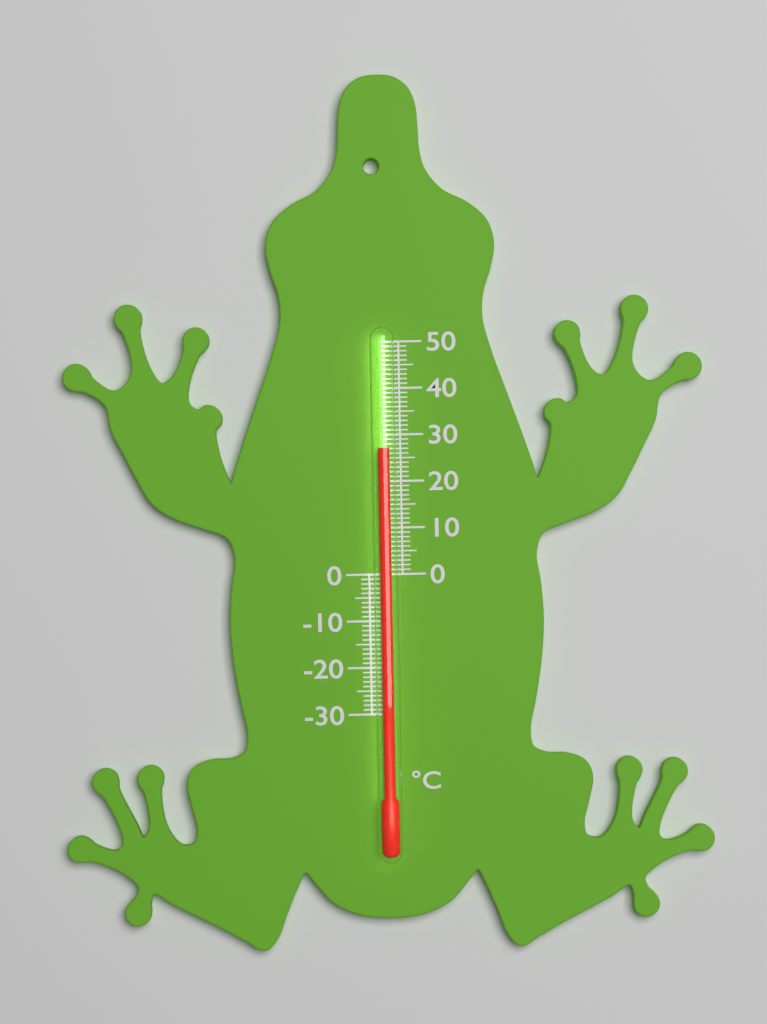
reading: 27 °C
